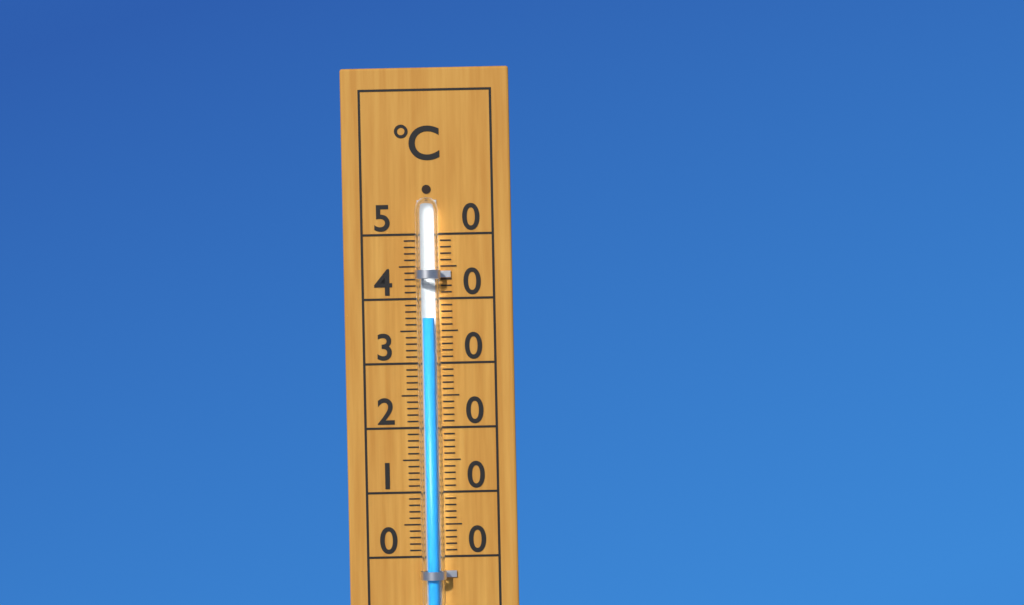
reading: 37 °C
